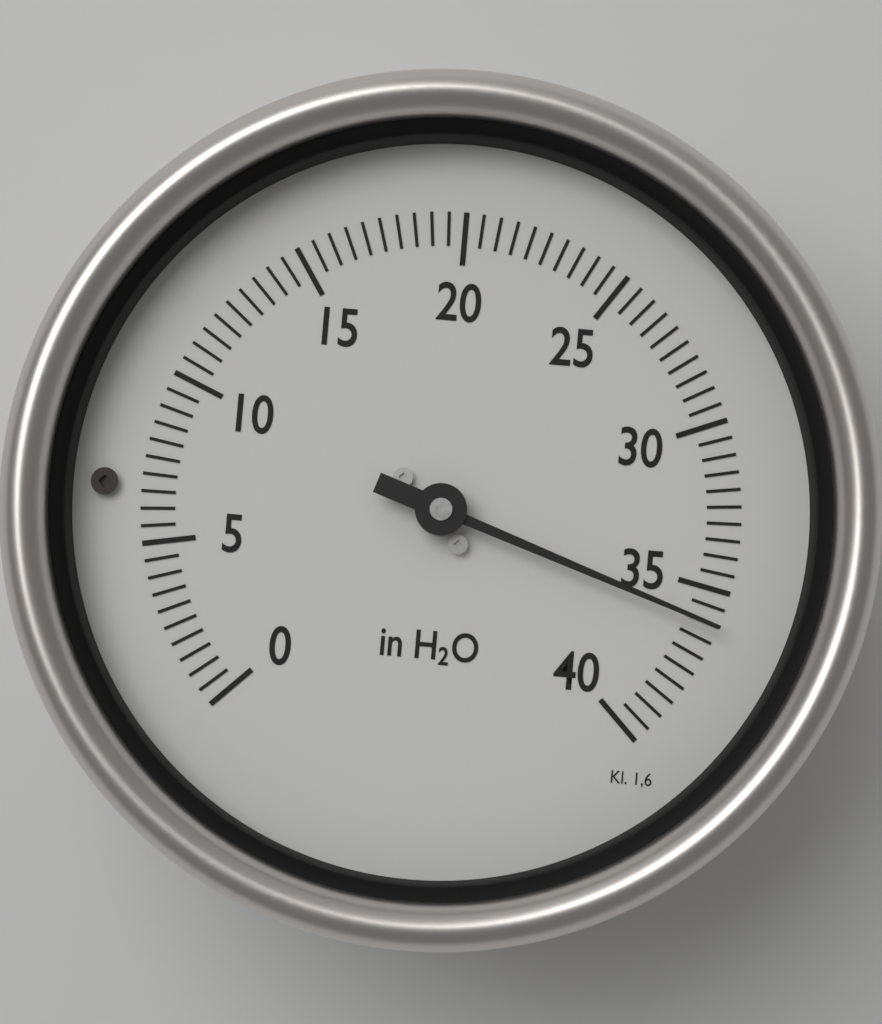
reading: 36.0 in H2O
